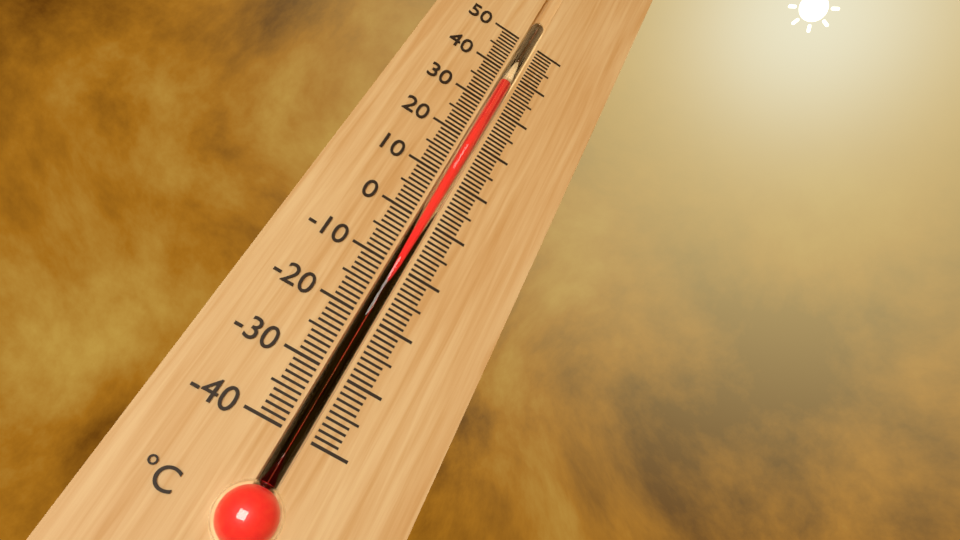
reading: 37 °C
